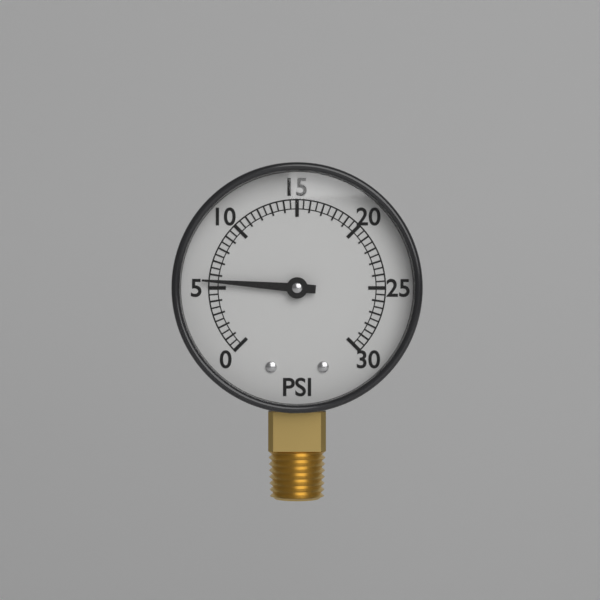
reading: 5.5 psi
